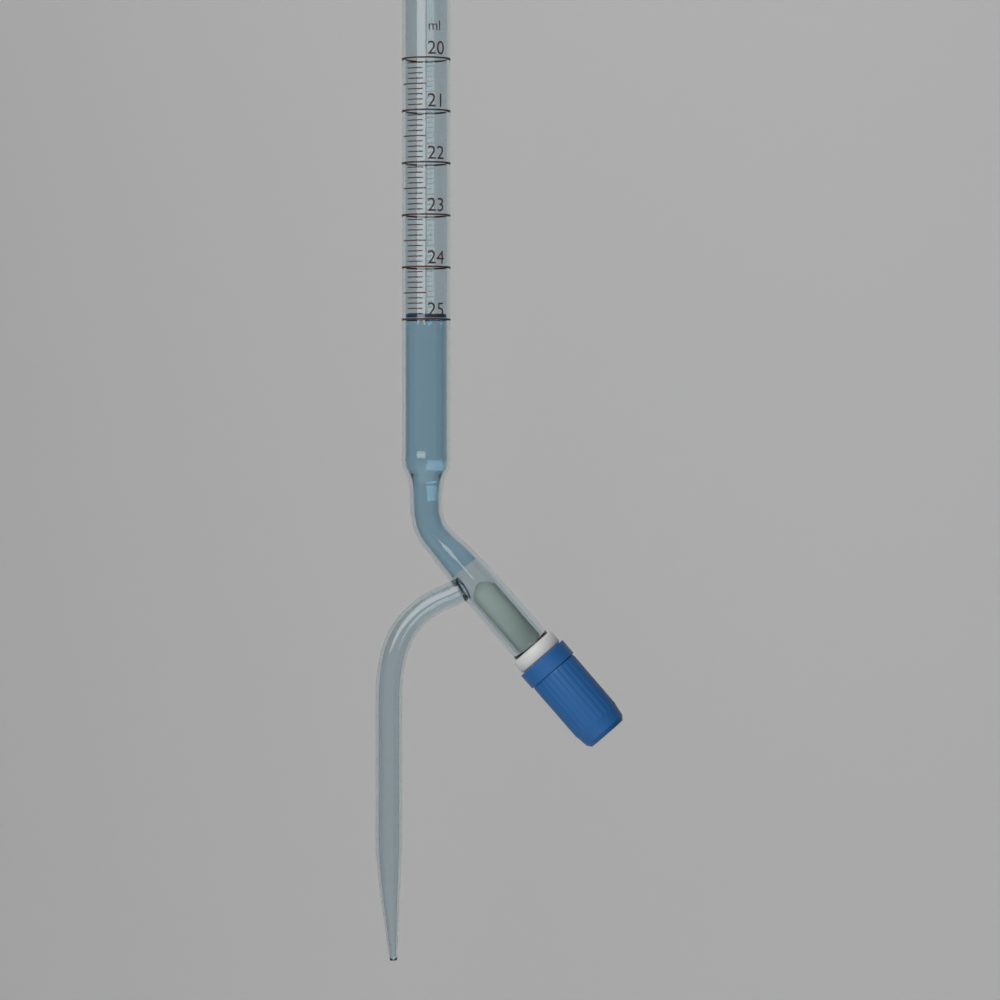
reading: 24.9 ml
